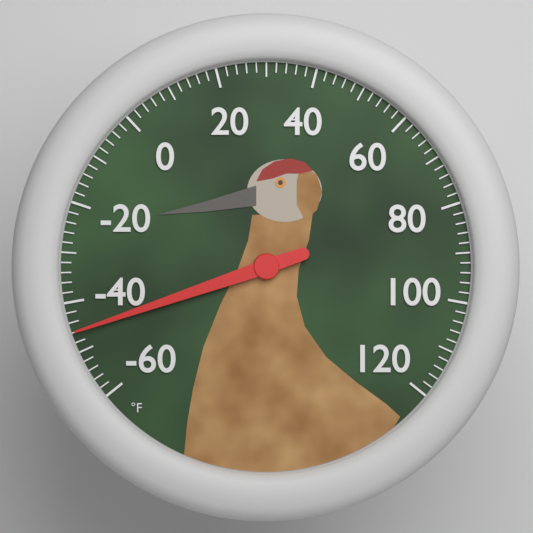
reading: -46 °F
